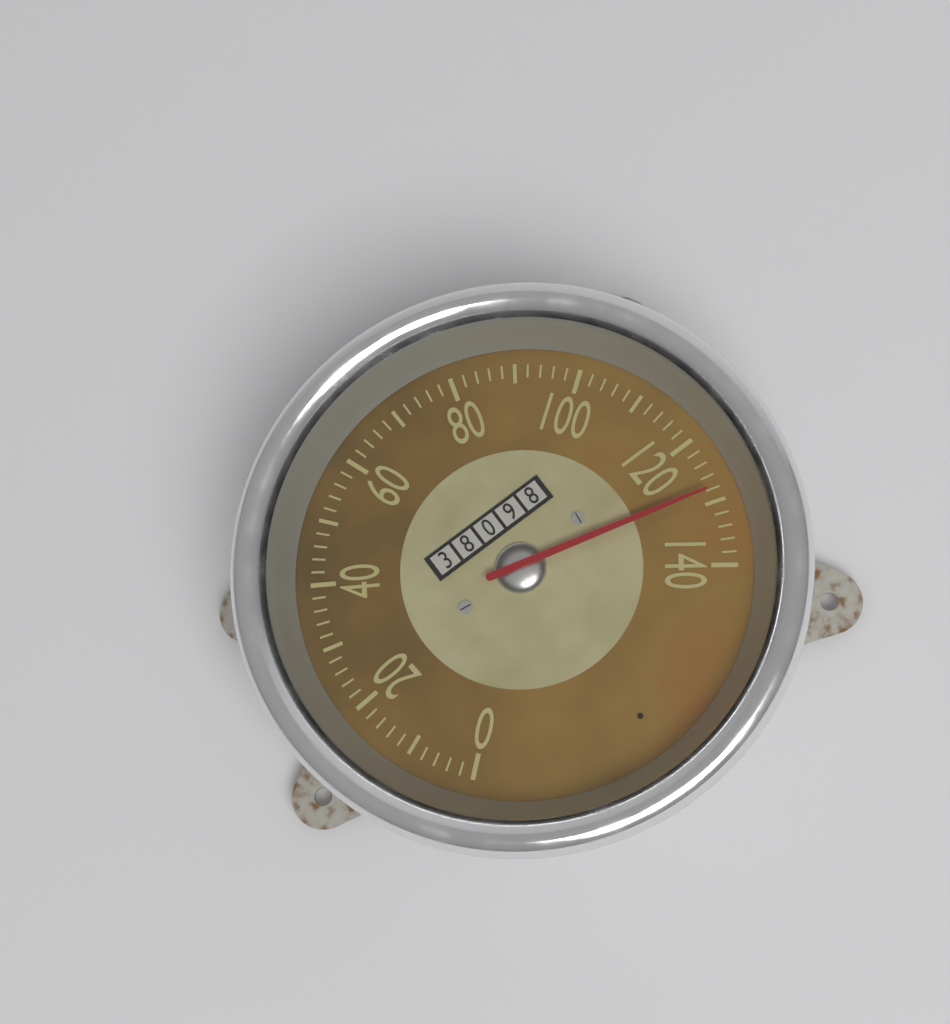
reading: 128 (no unit)
